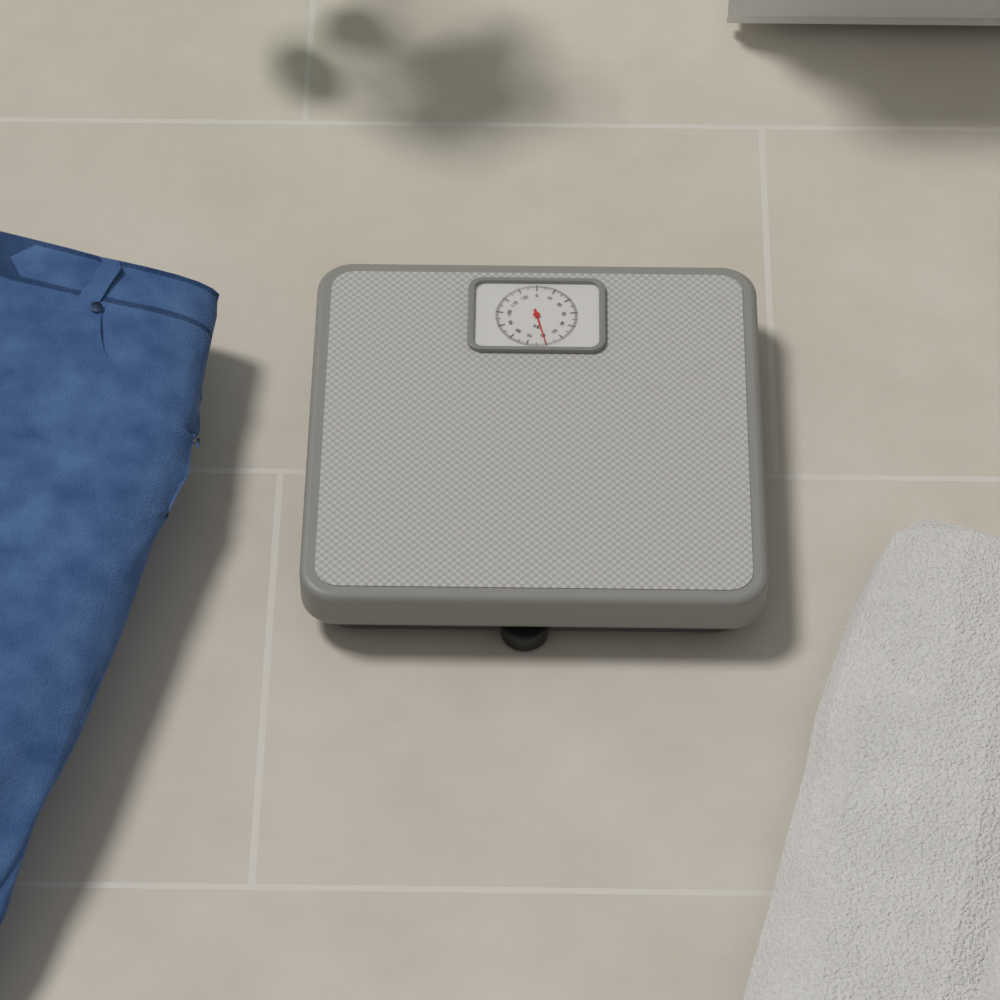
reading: 60 kg
